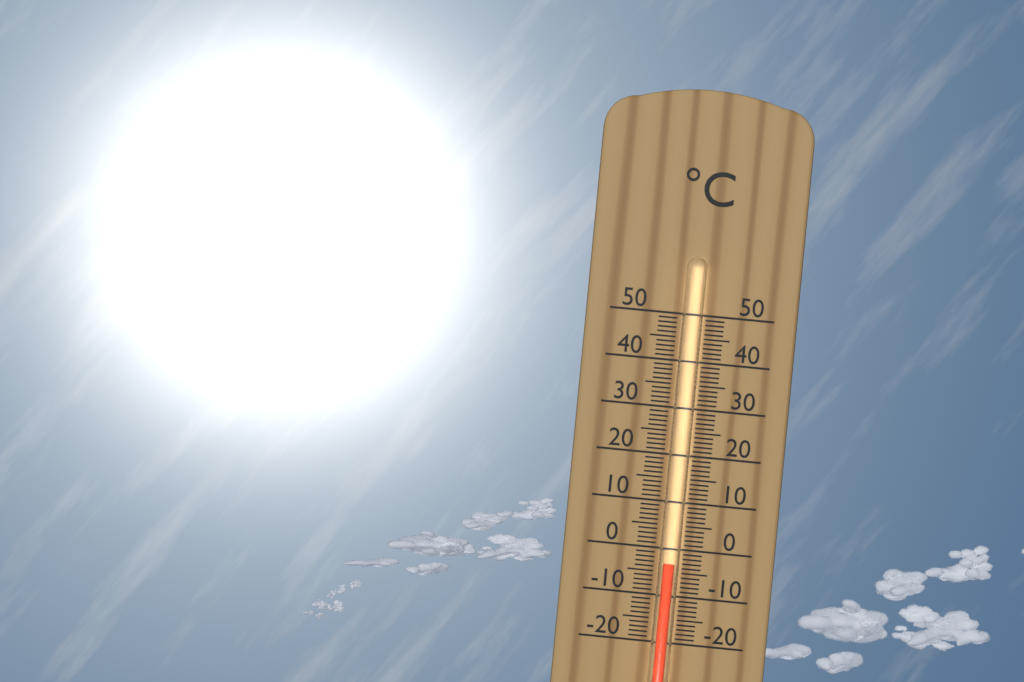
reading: -3 °C
